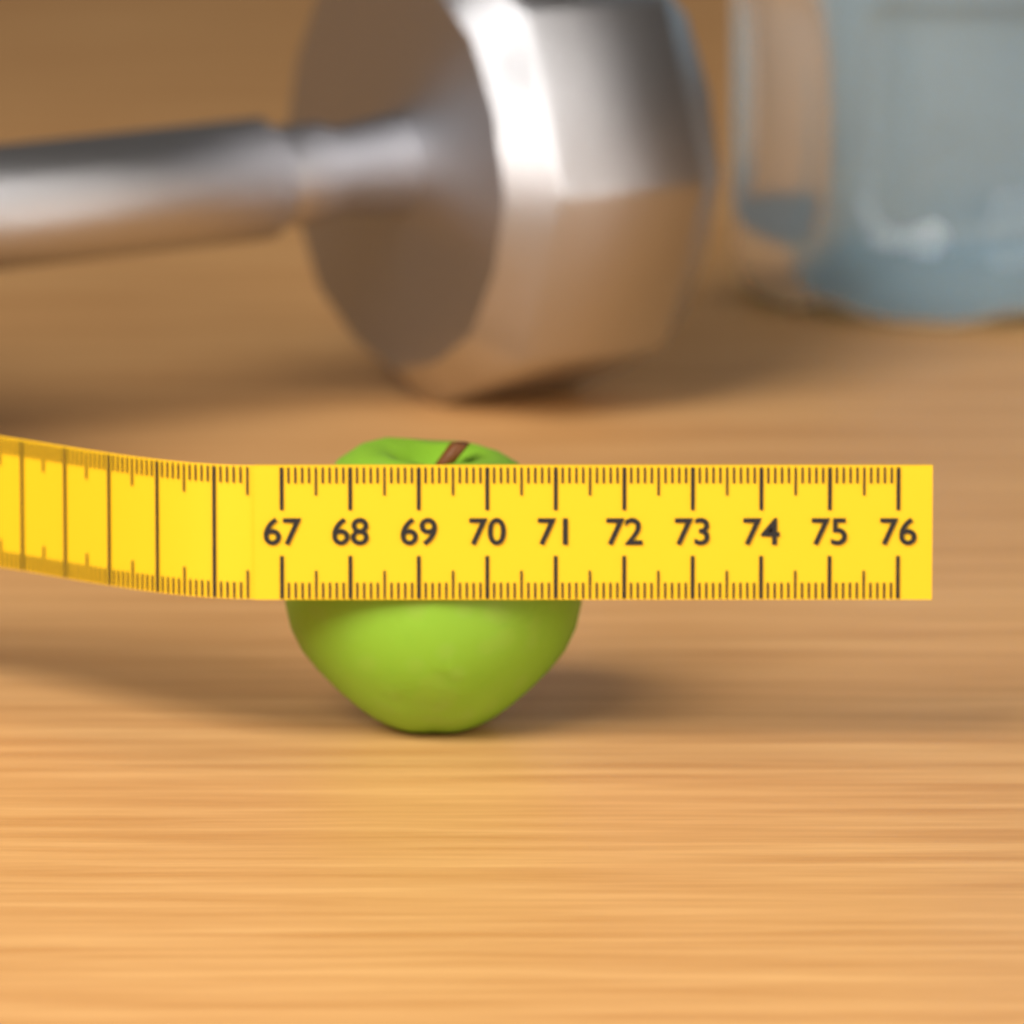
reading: 71.4 (no unit)
